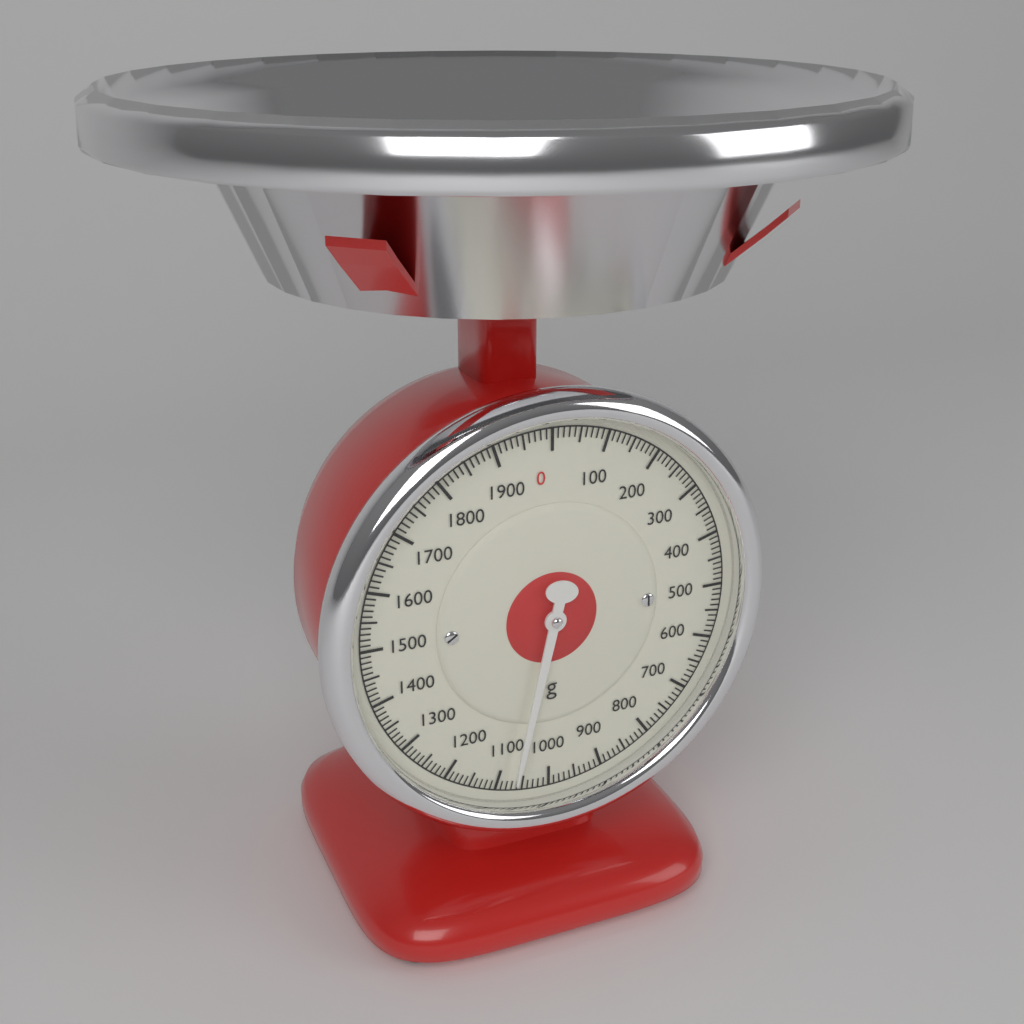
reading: 1070 g
